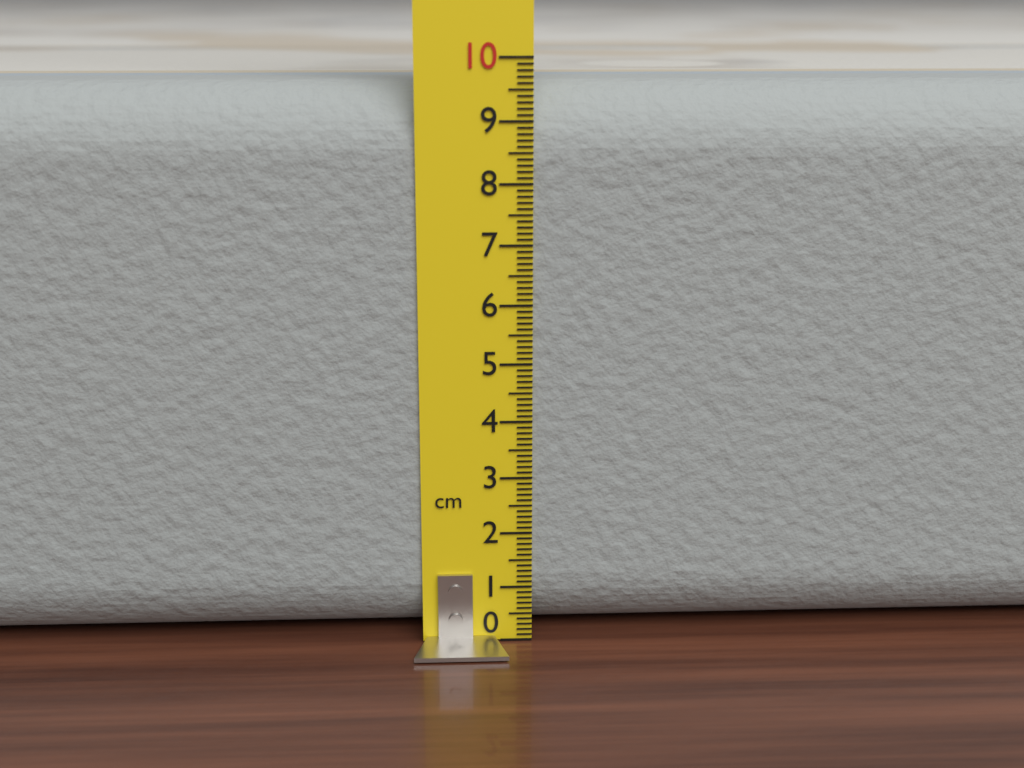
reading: 9.6 cm
